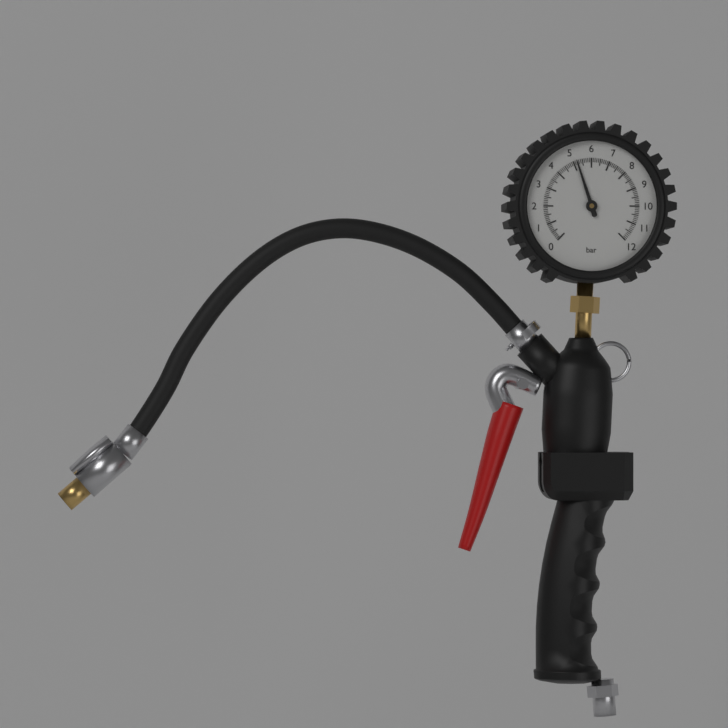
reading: 5.2 bar
